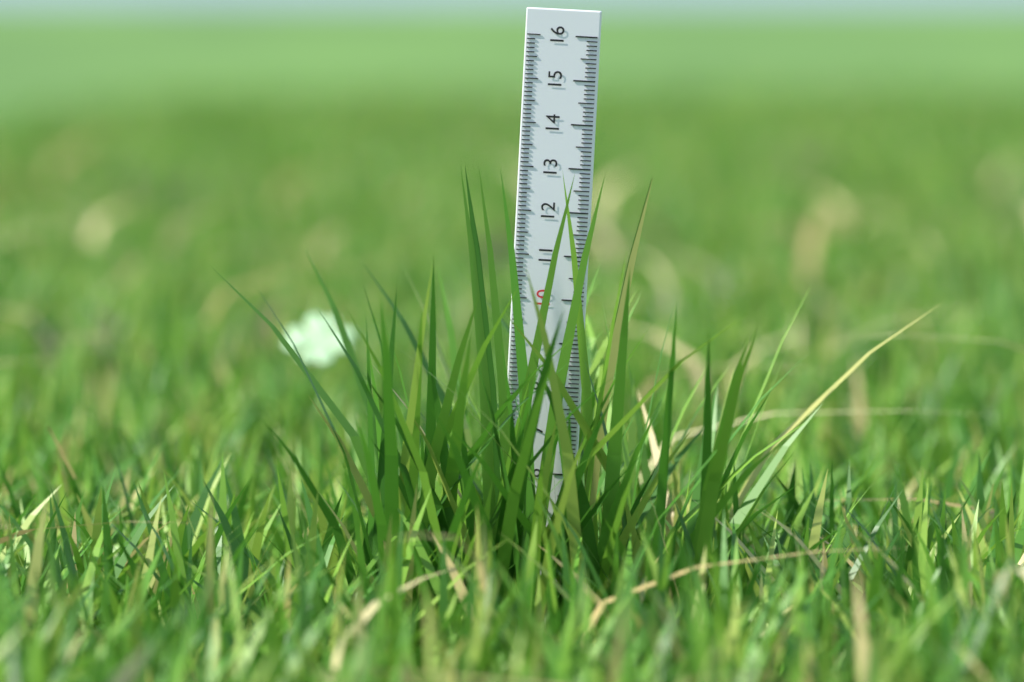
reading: 13.0 (no unit)
